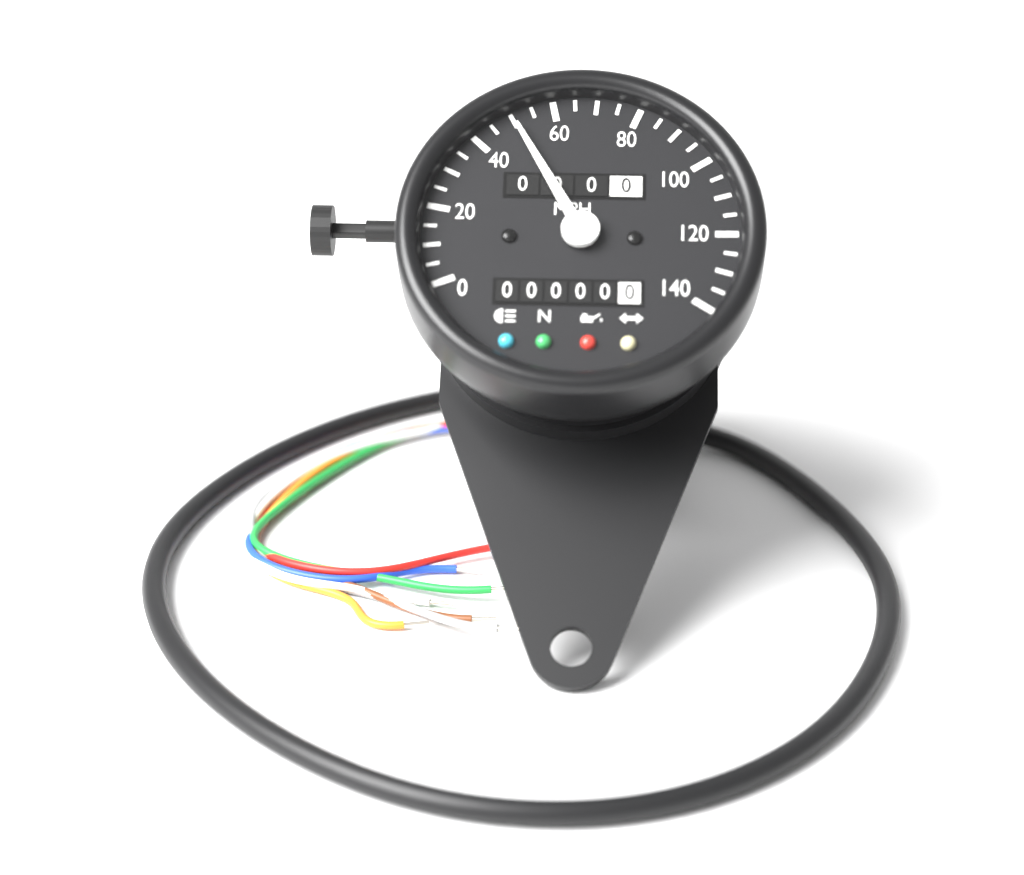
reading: 50 mph
